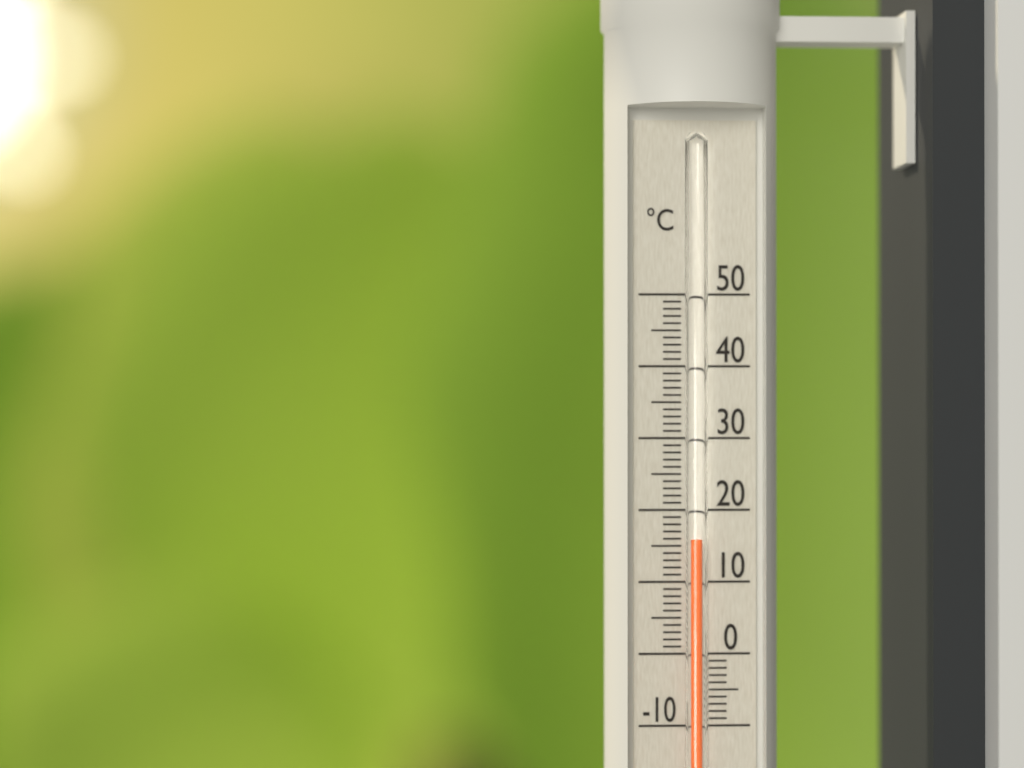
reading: 16 °C
